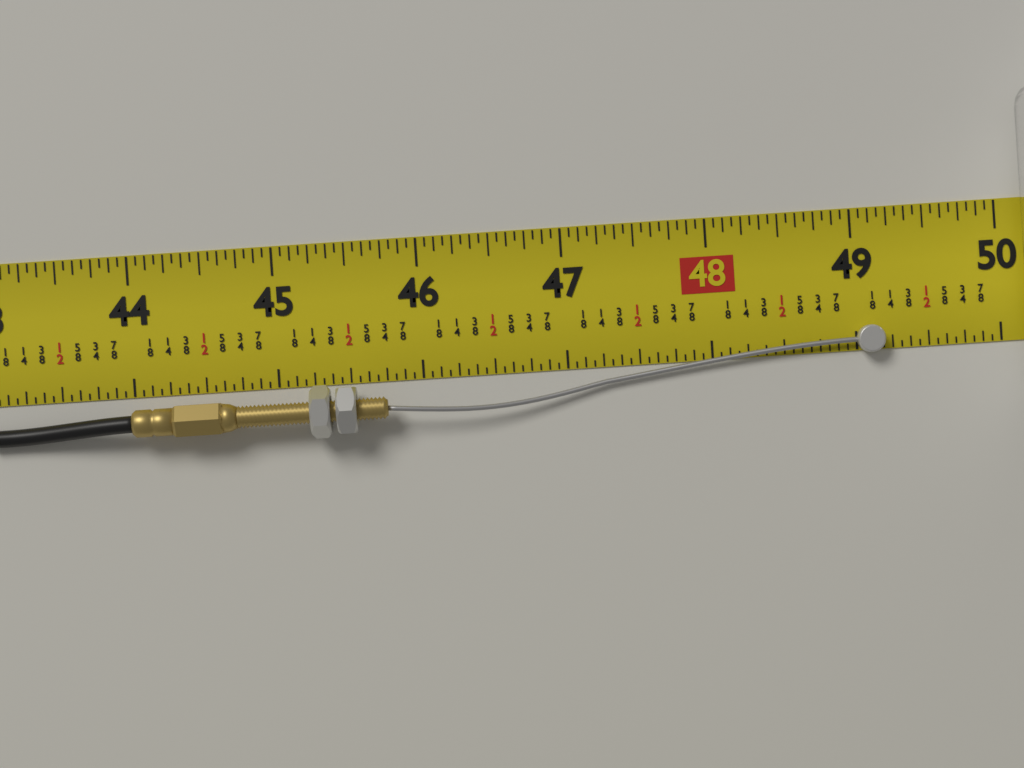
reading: 49.1875 in
